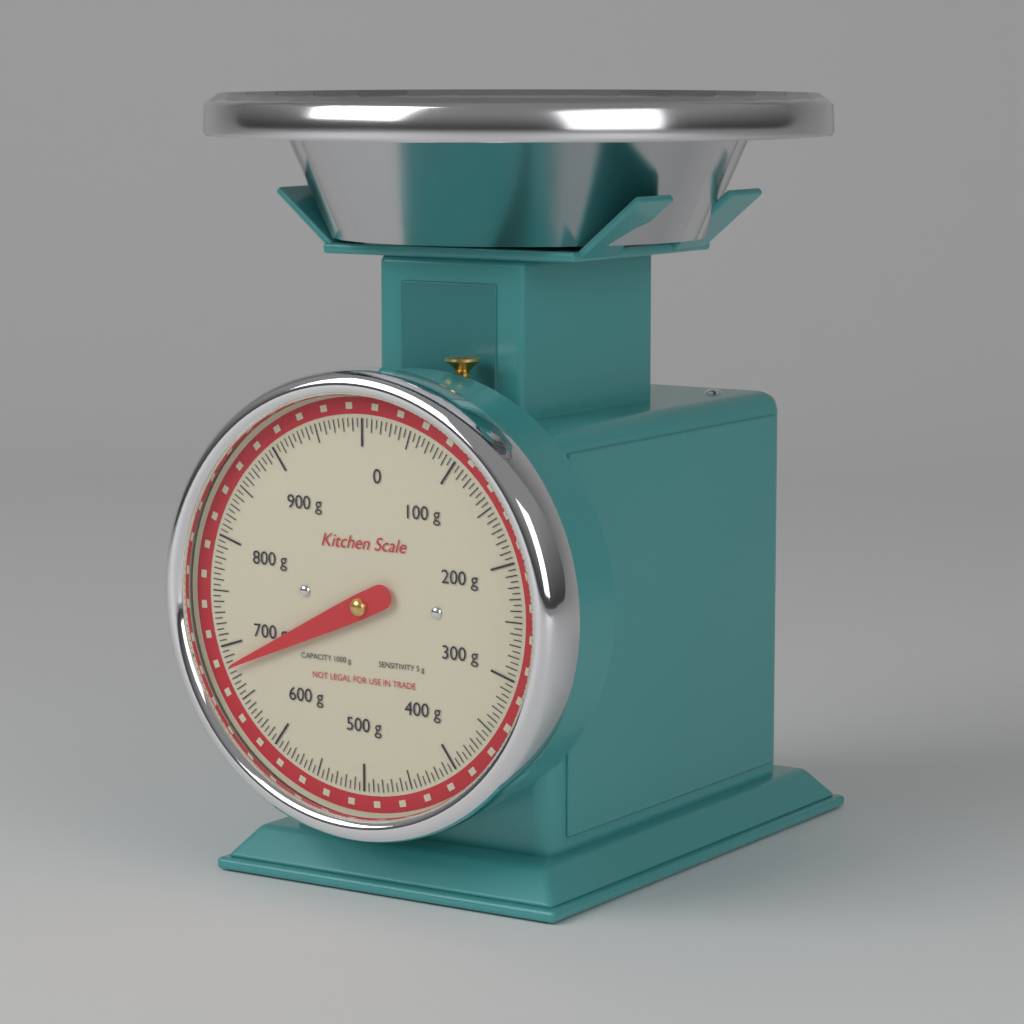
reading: 680 g
